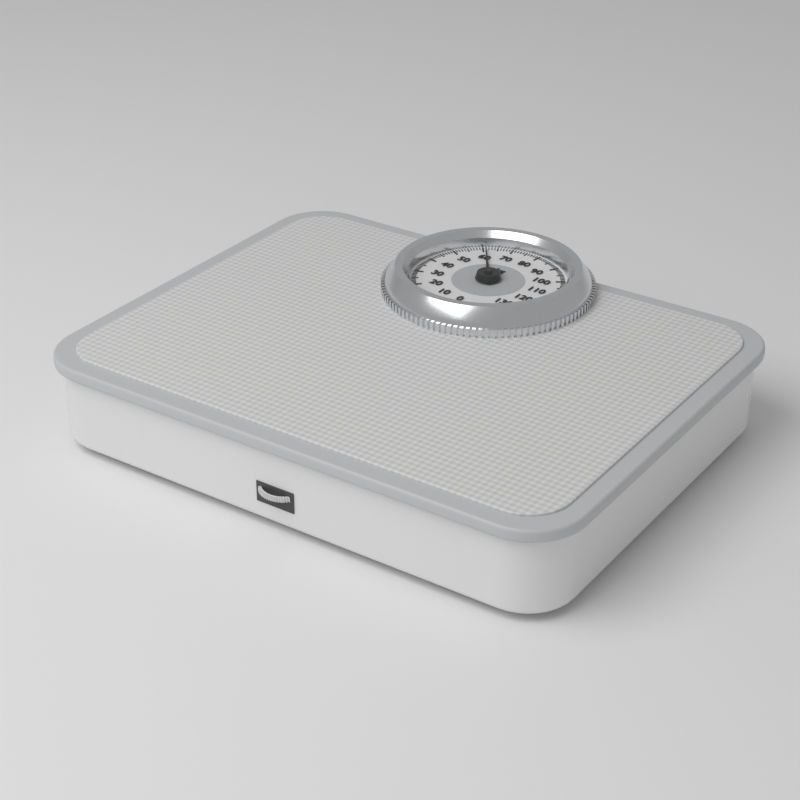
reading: 61 kg
